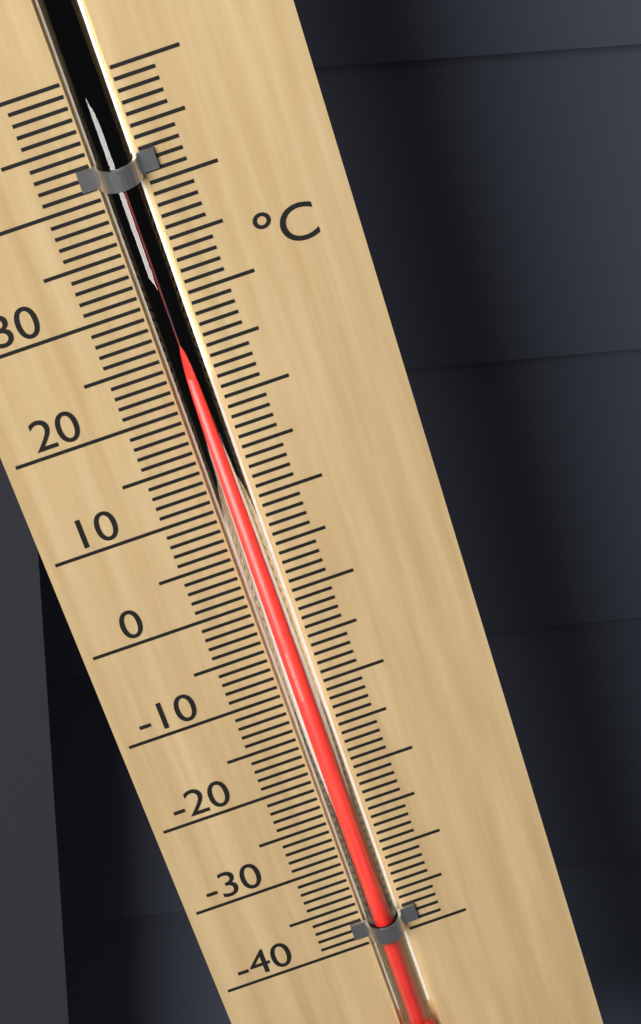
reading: 23 °C
